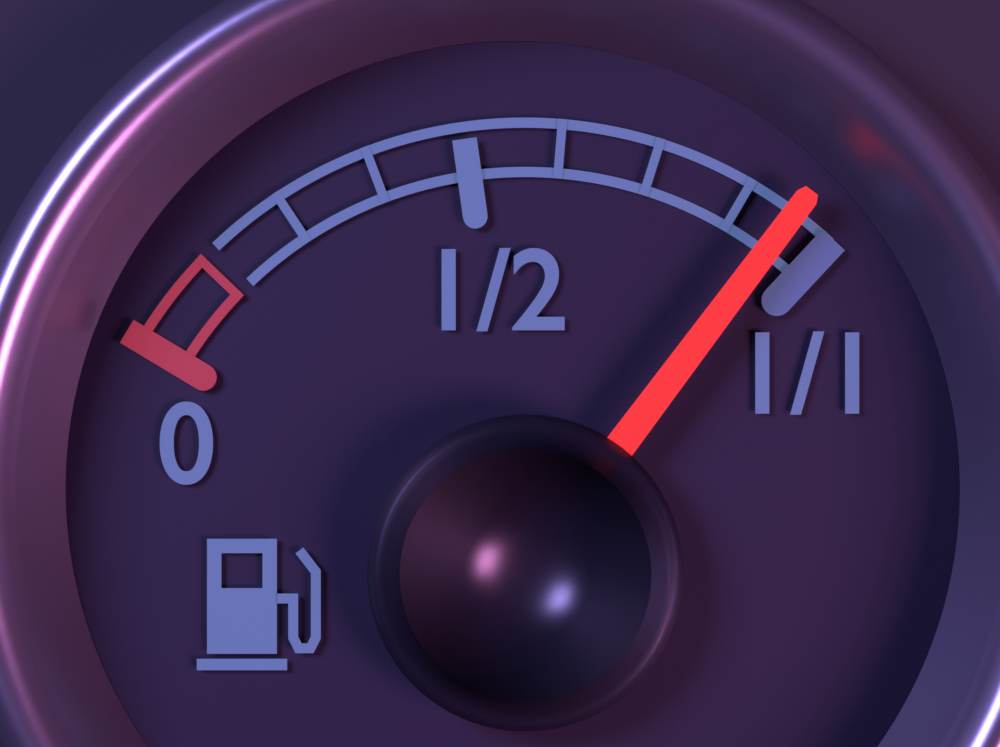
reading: 0.940 (no unit)
